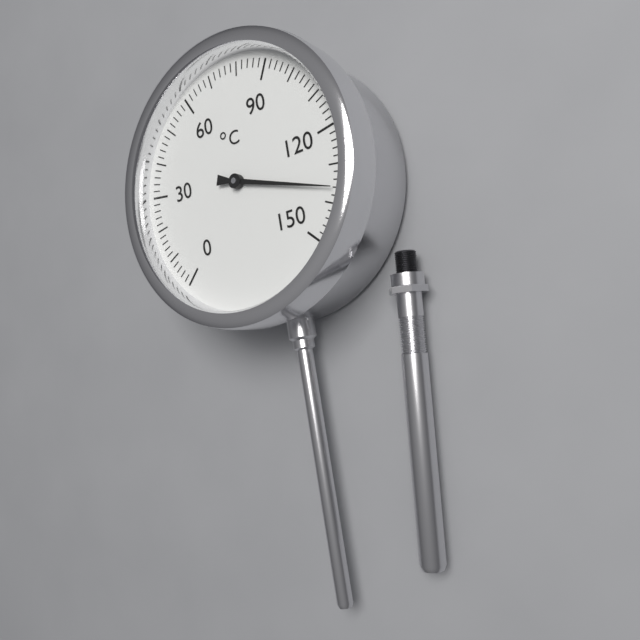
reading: 136 °C
